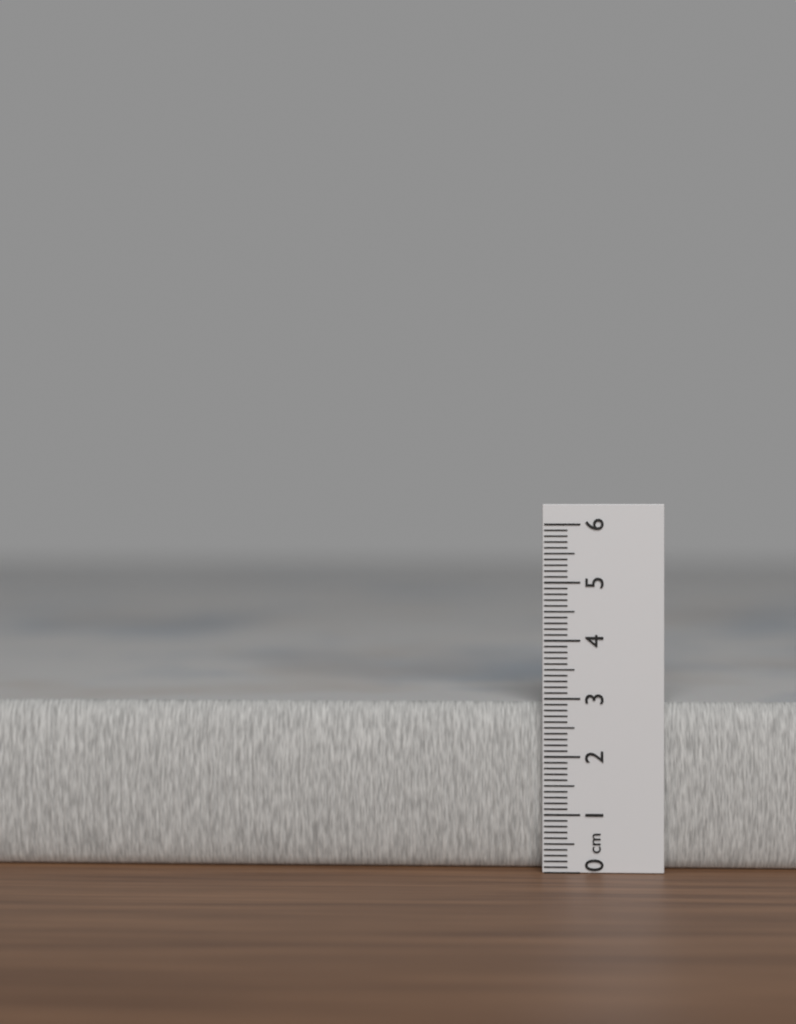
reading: 2.9 cm
